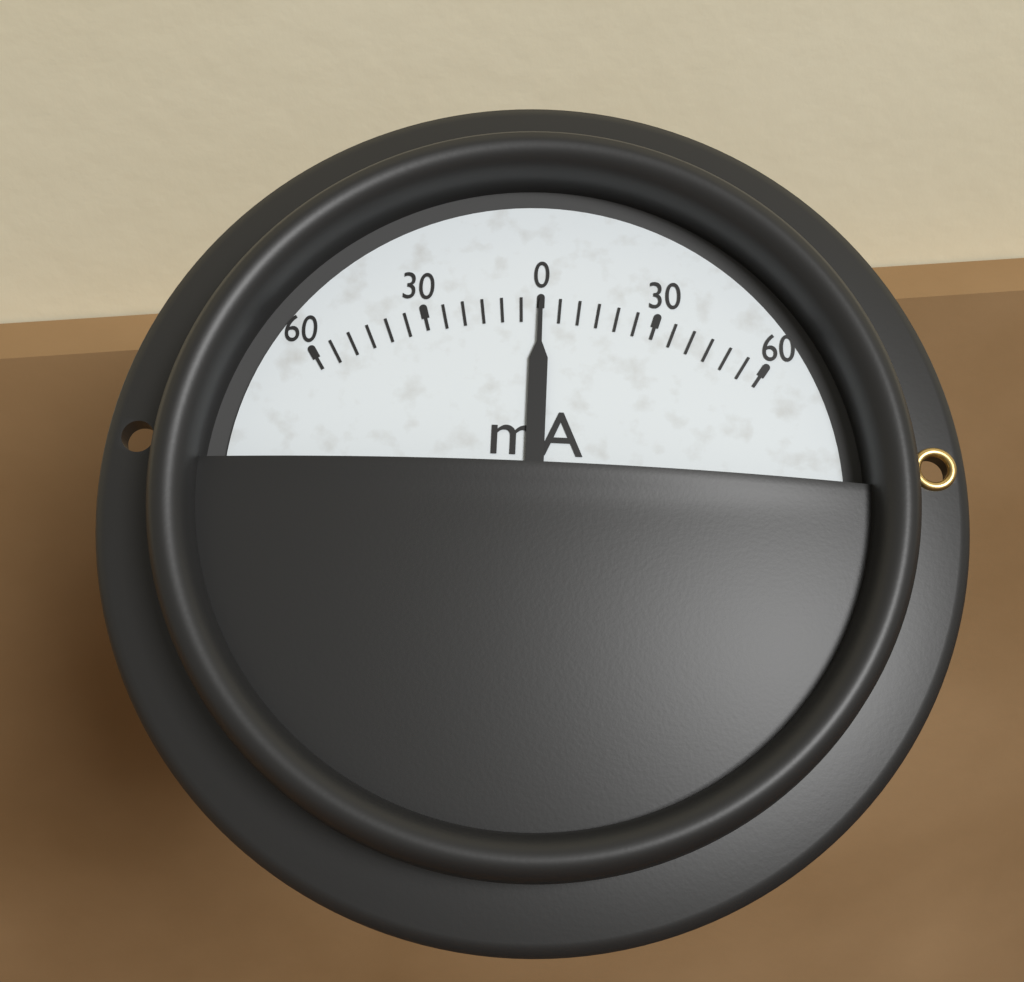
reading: 0 mA
